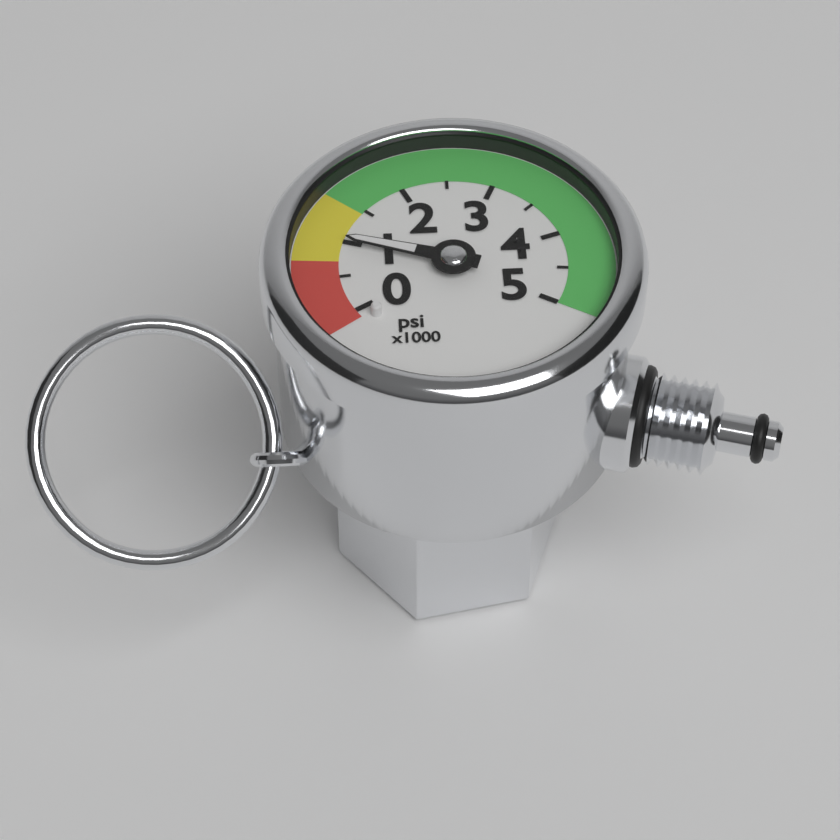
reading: 1000 psi
